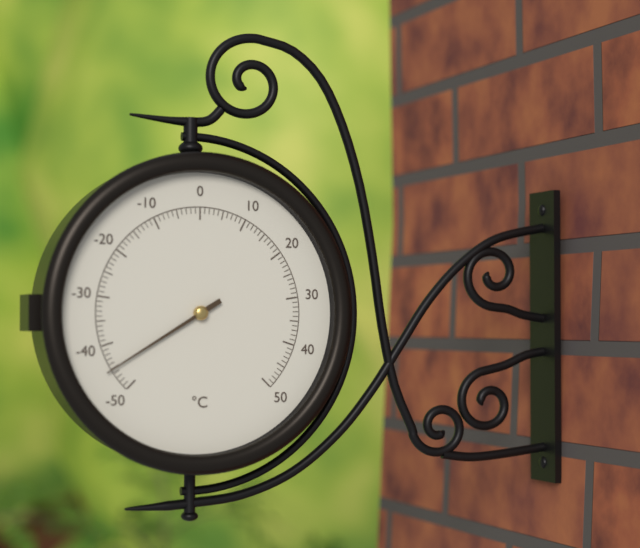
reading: -45 °C
